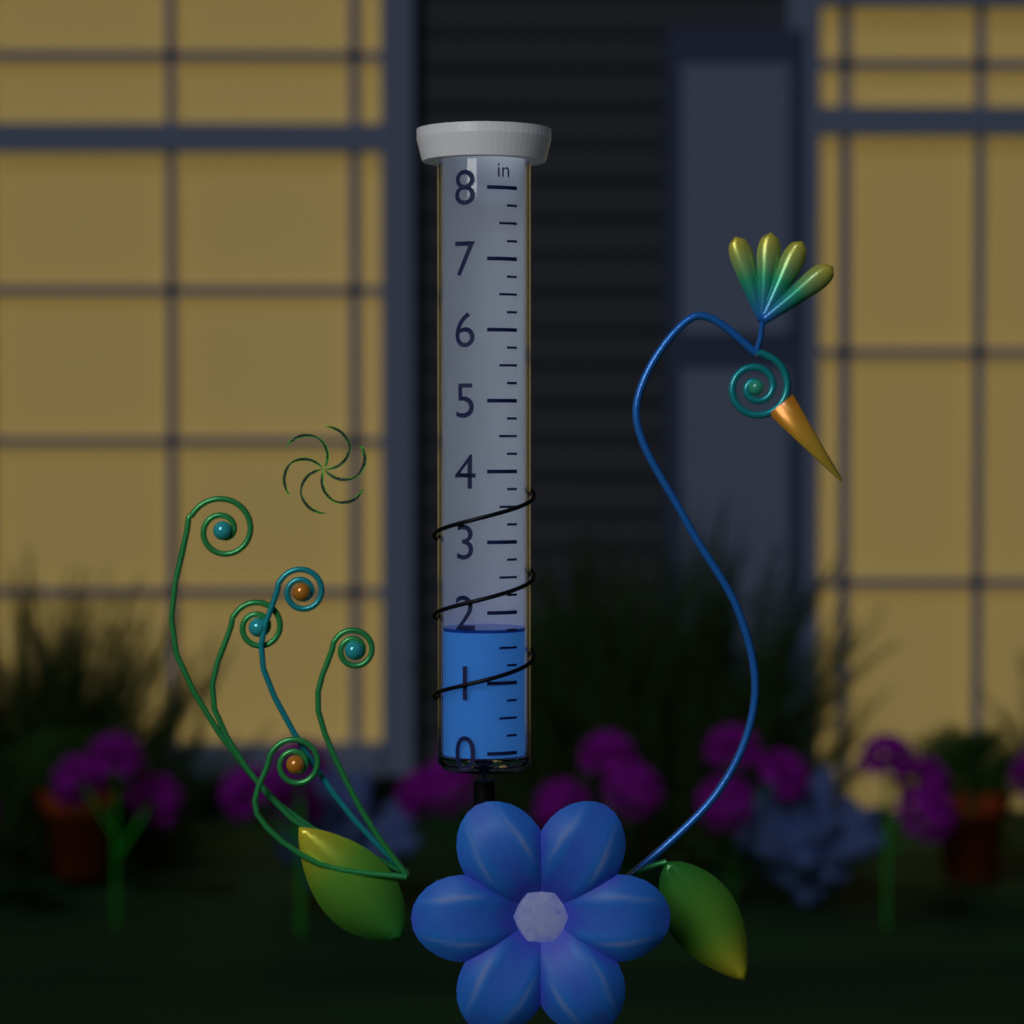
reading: 1.75 in
